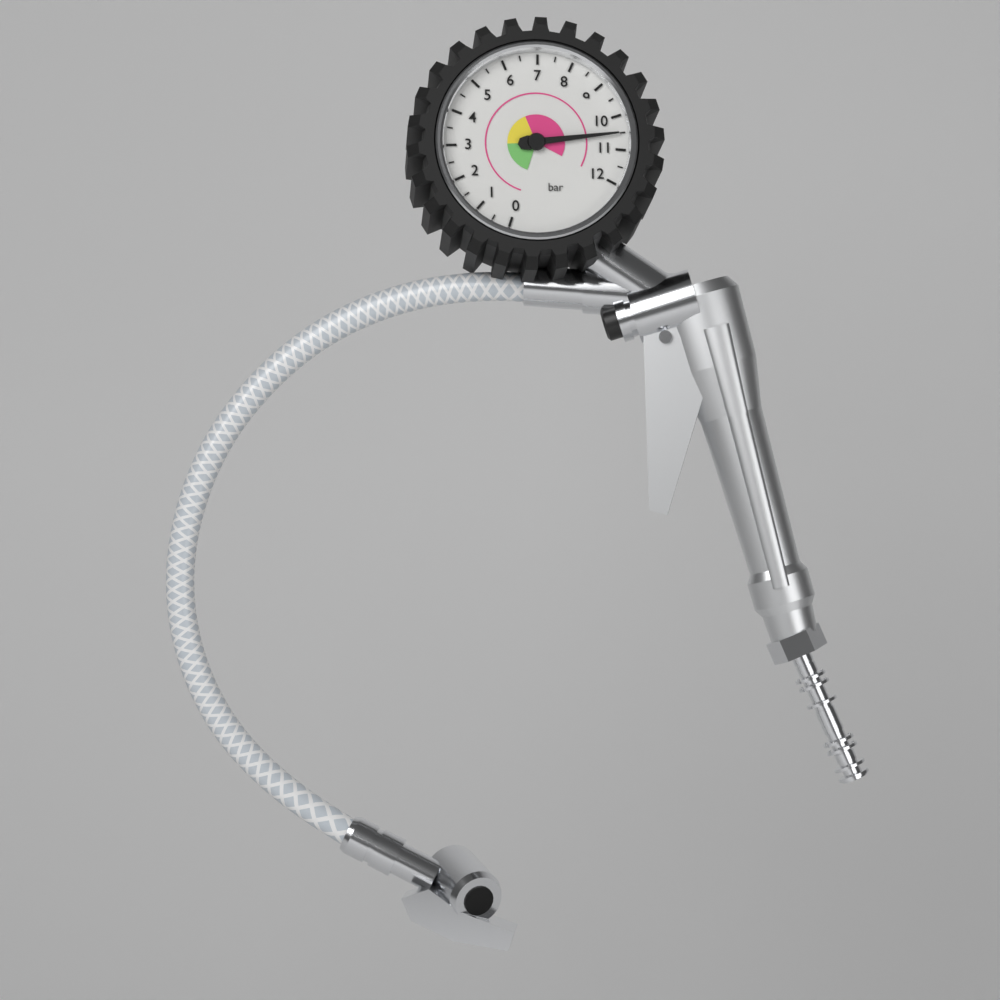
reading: 10.5 bar
